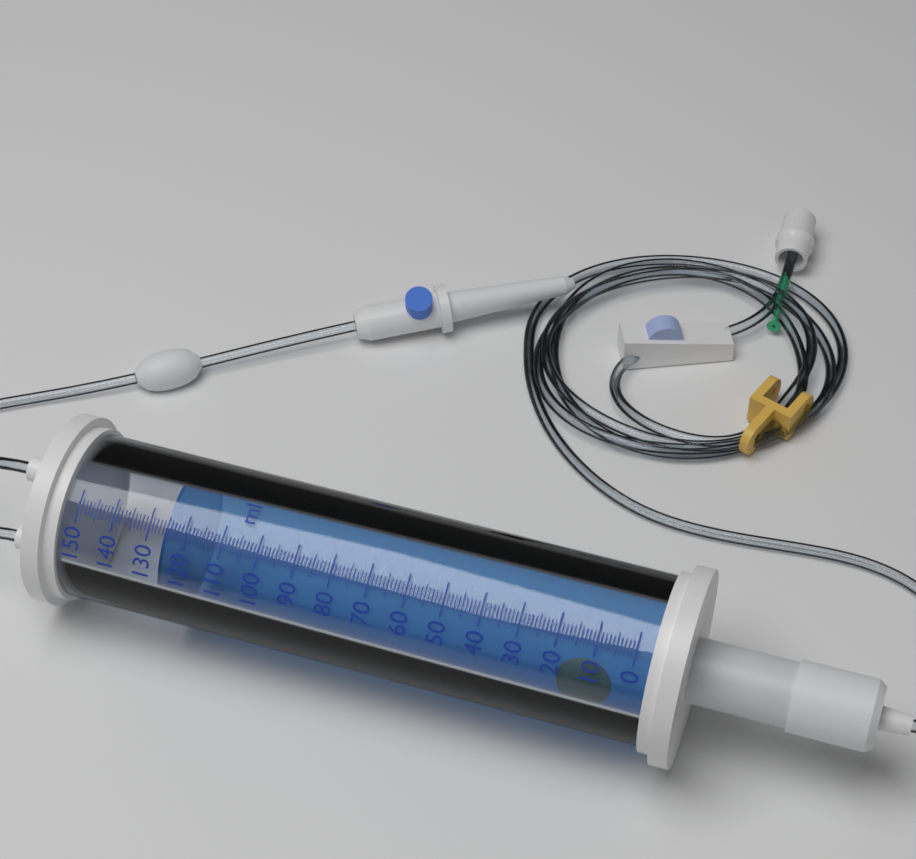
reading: 126 ml
